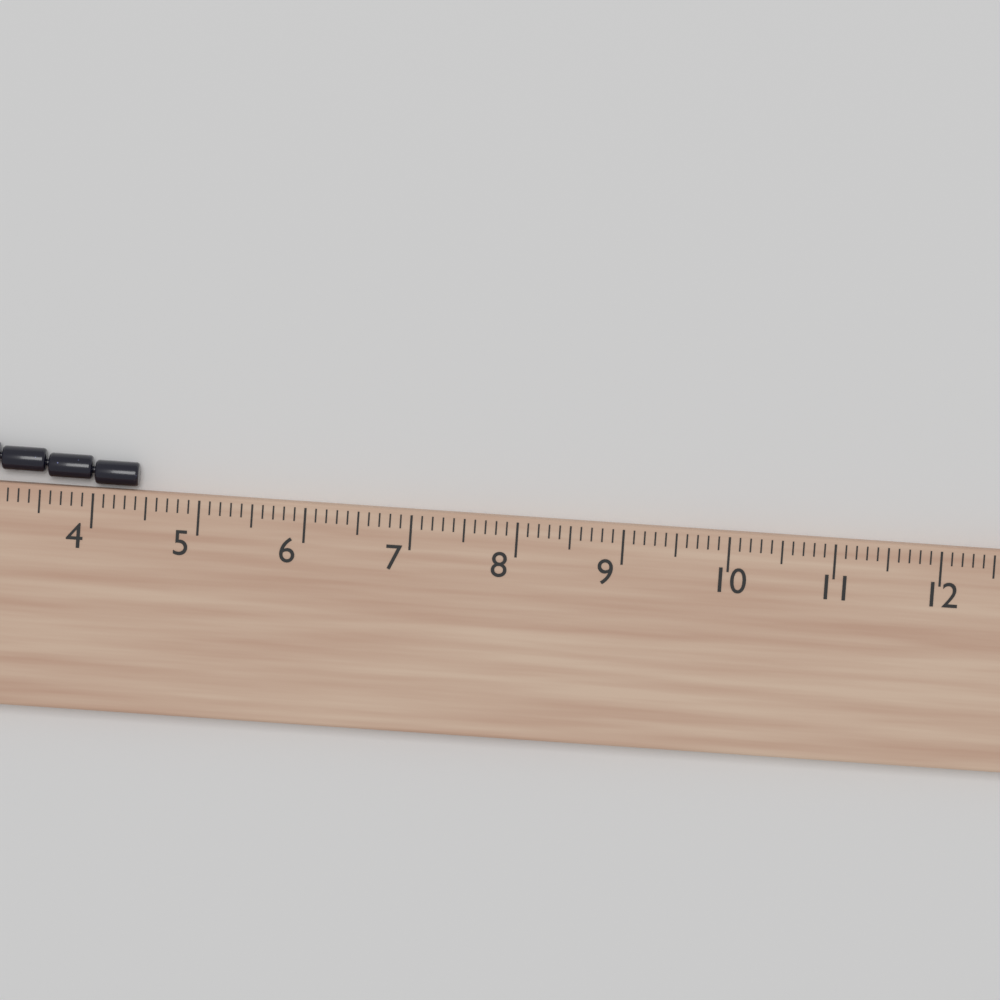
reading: 4.4 cm
